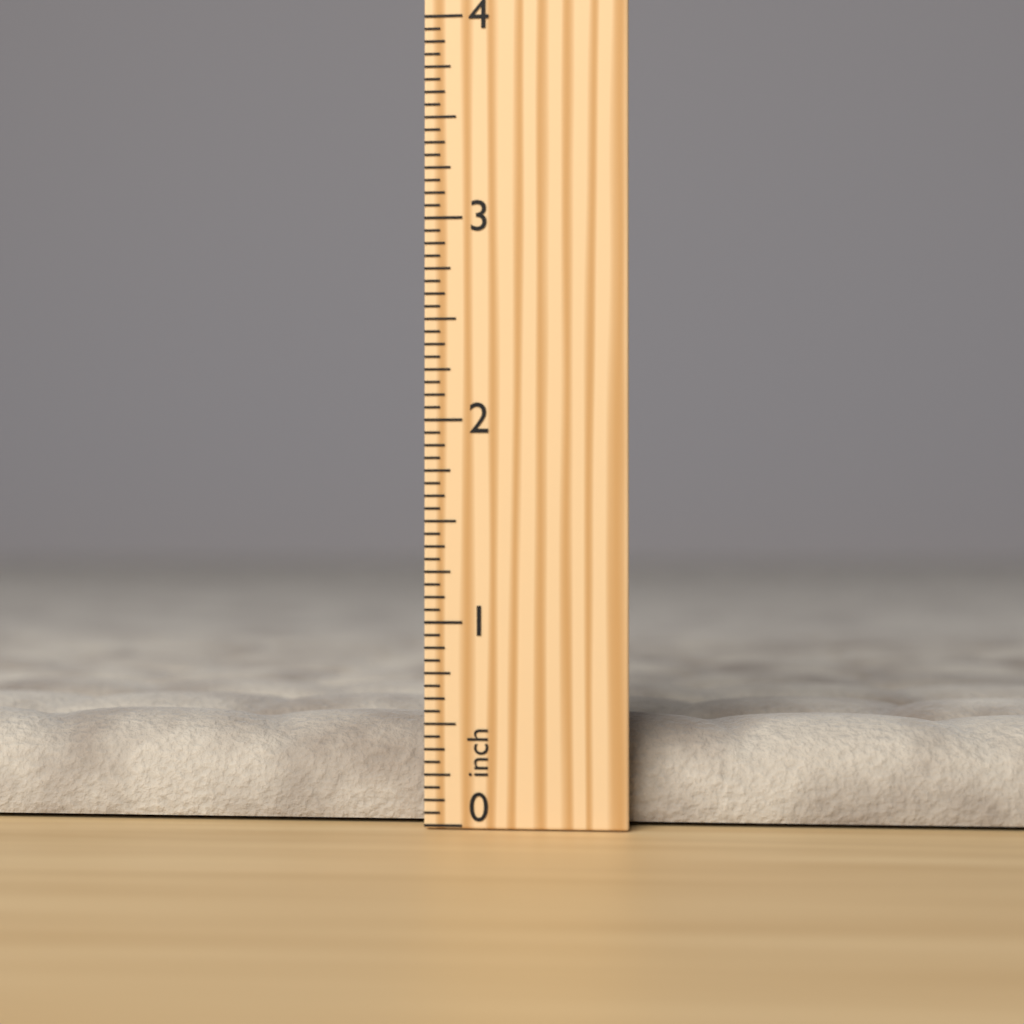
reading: 0.5000 inch
